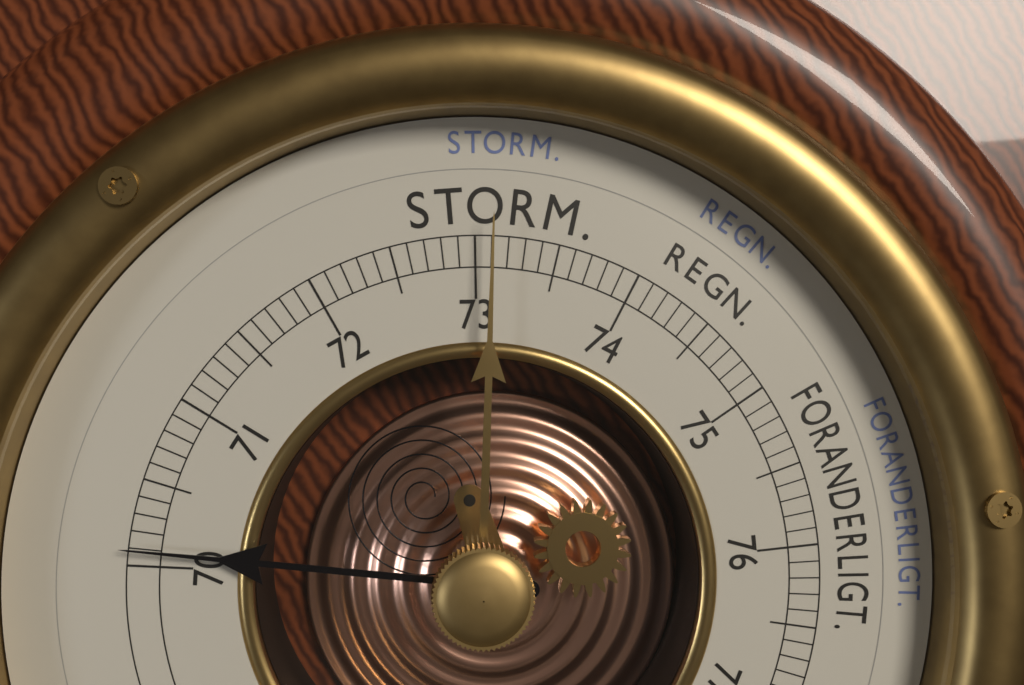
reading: 70.1 cm
